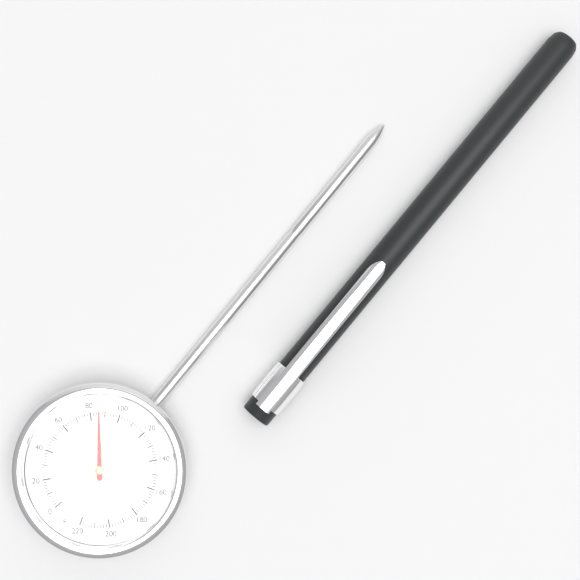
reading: 86 °F
